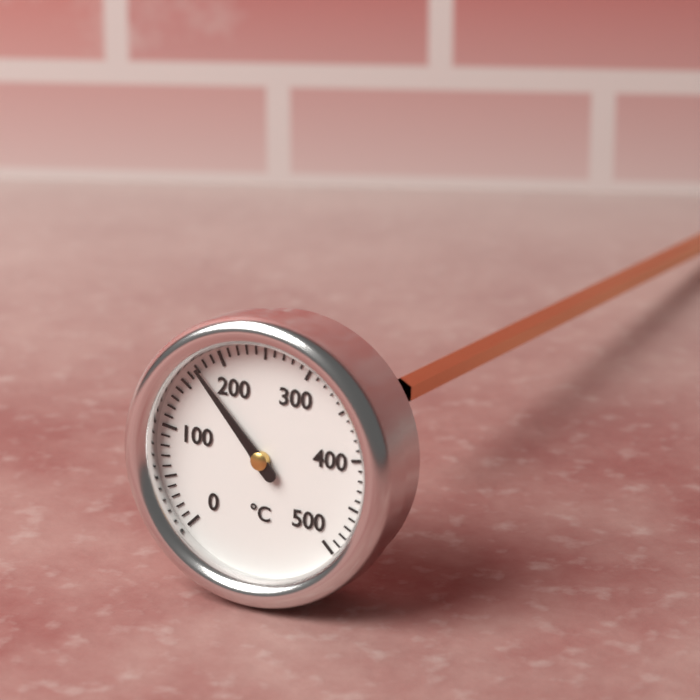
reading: 170 °C
